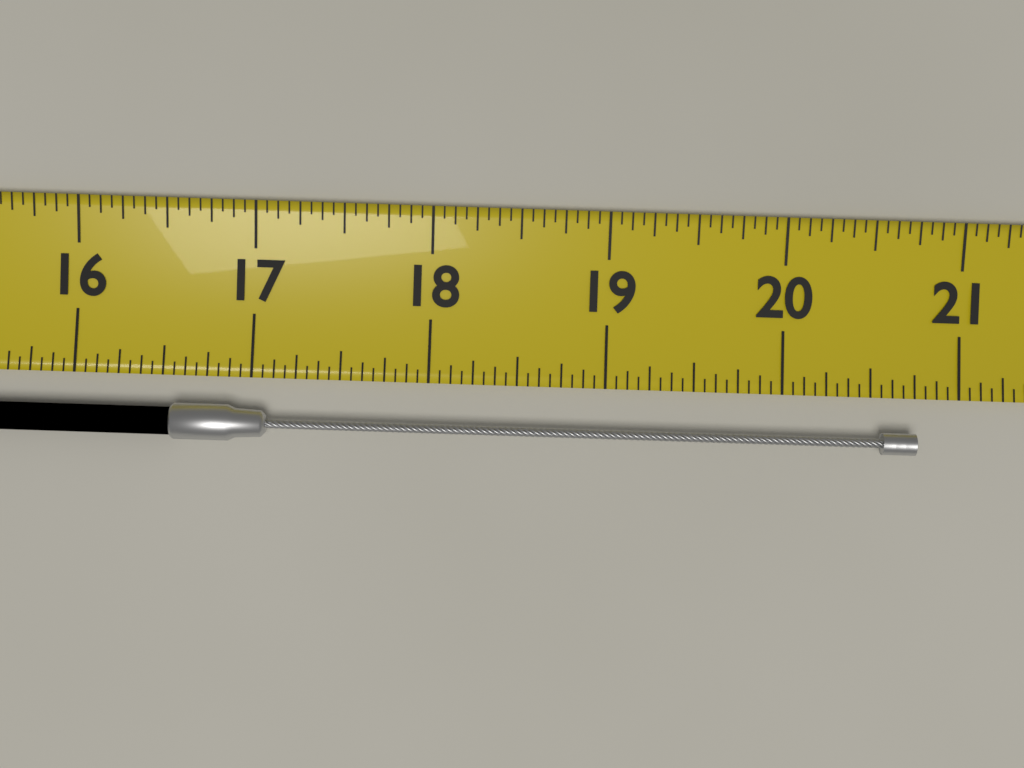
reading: 20.7500 (no unit)
